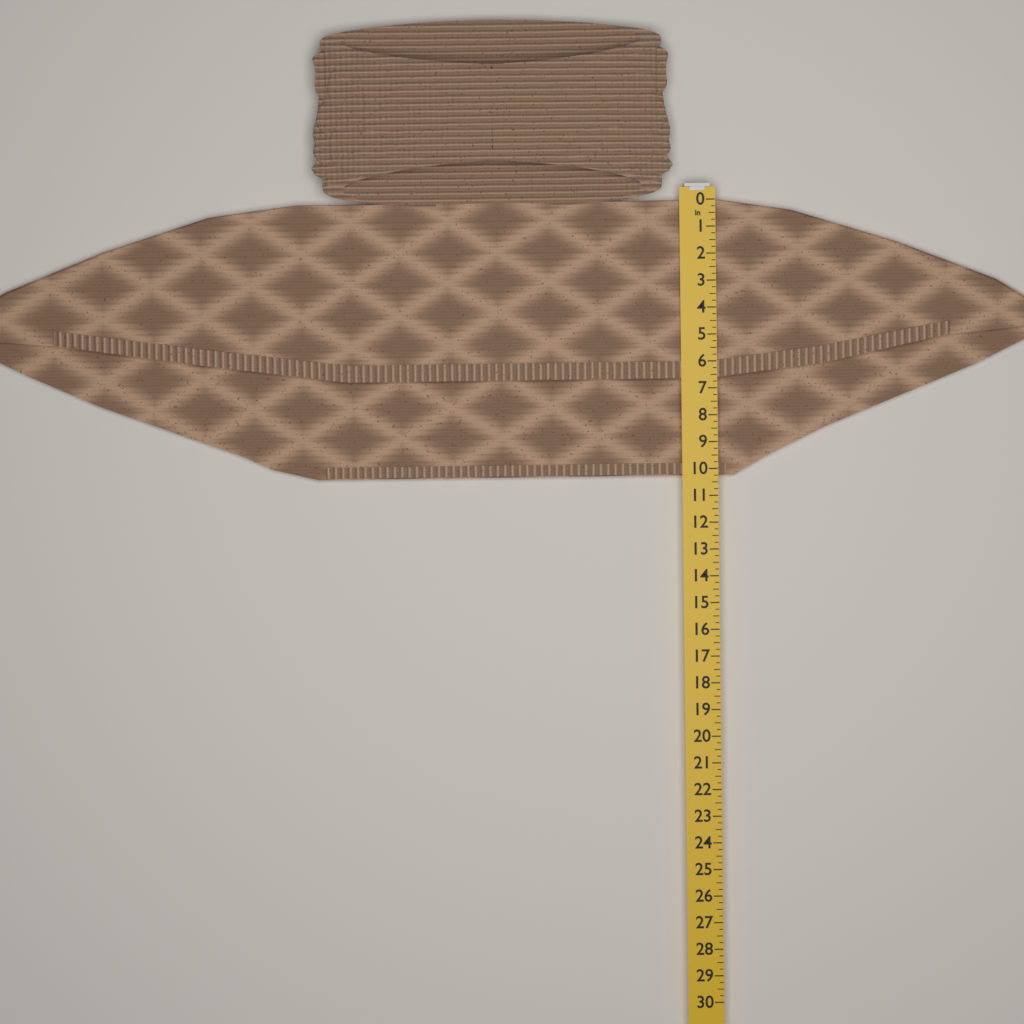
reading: 10.25 in
